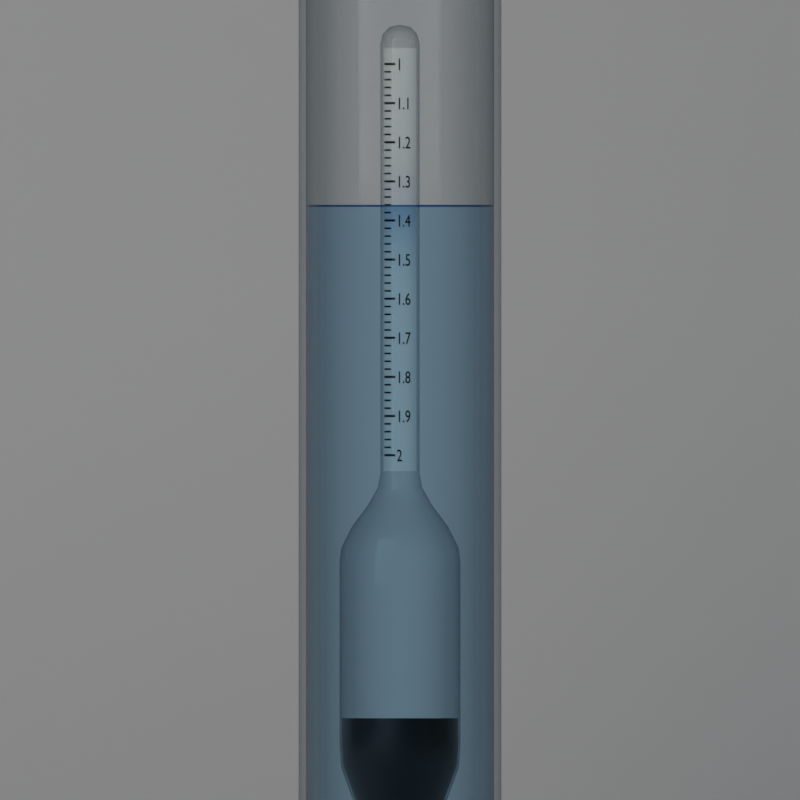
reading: 1.36 (no unit)
